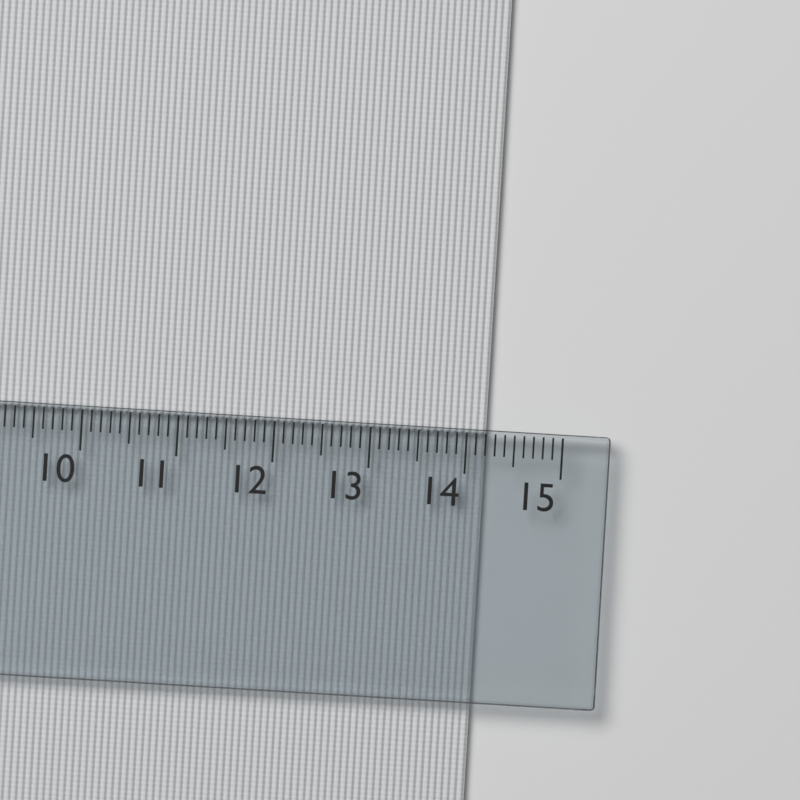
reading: 14.2 cm
